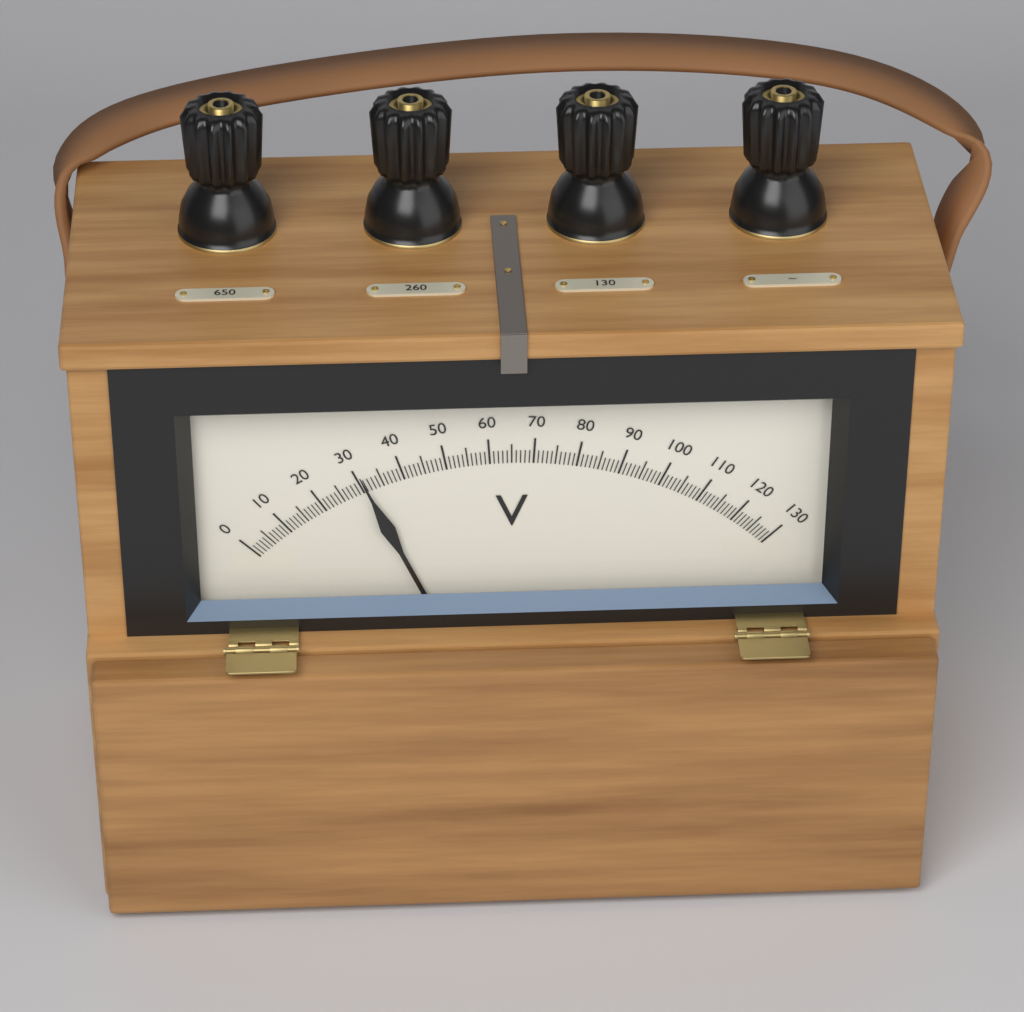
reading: 31 V
